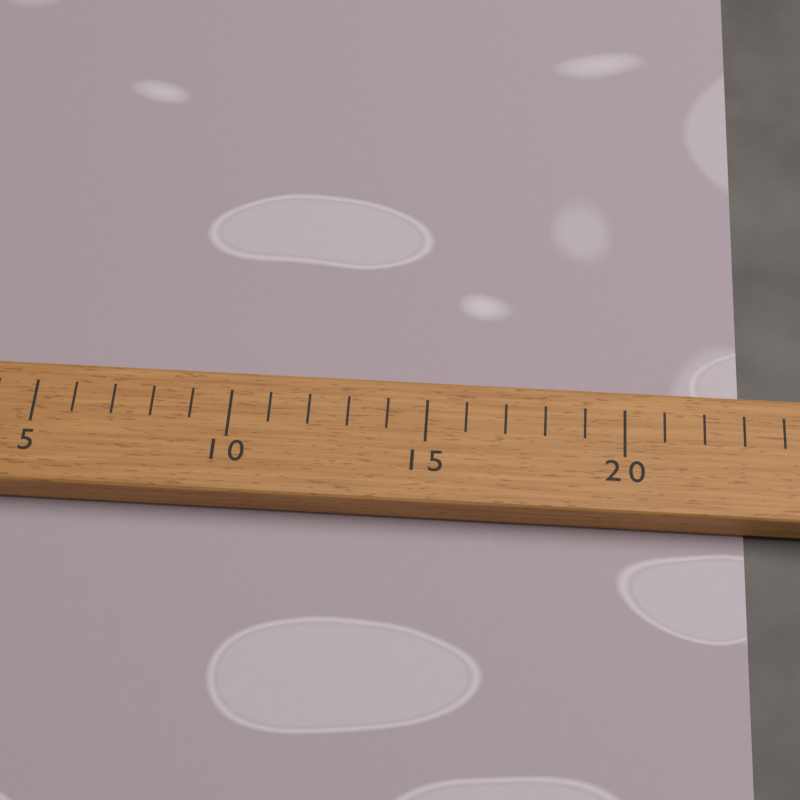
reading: 23 (no unit)
